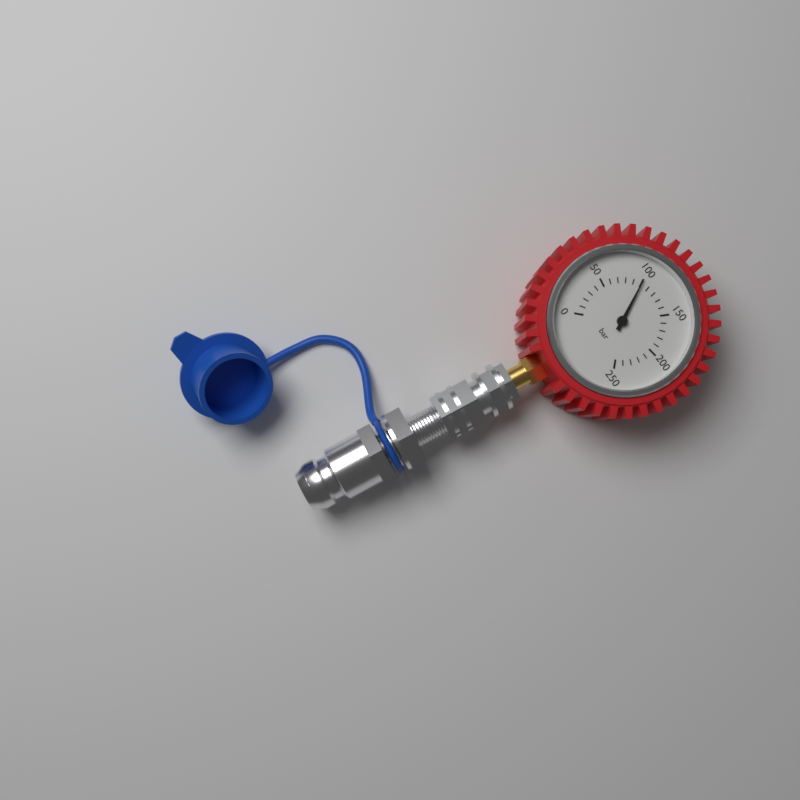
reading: 100 bar
